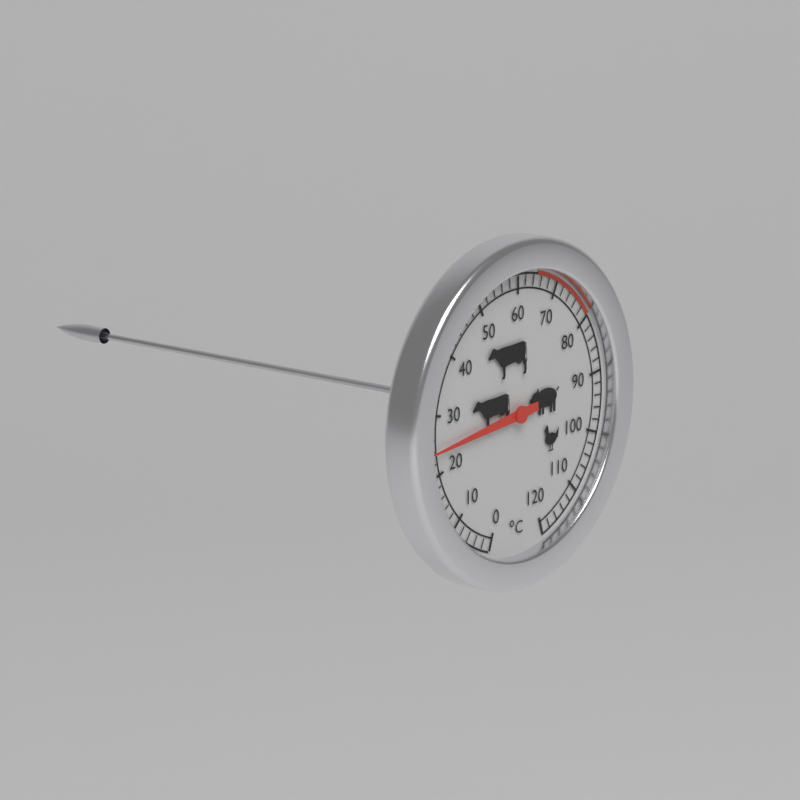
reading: 24 °C
